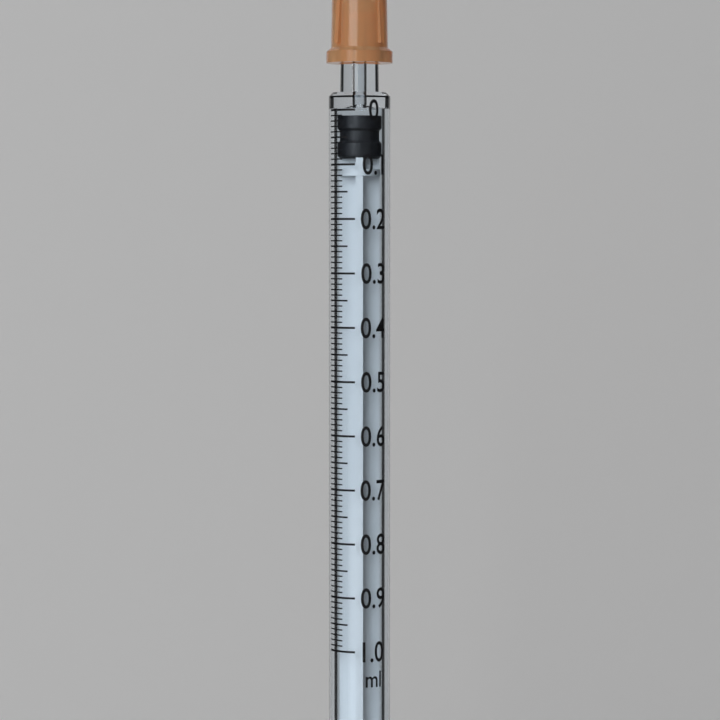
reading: 0.01 ml
